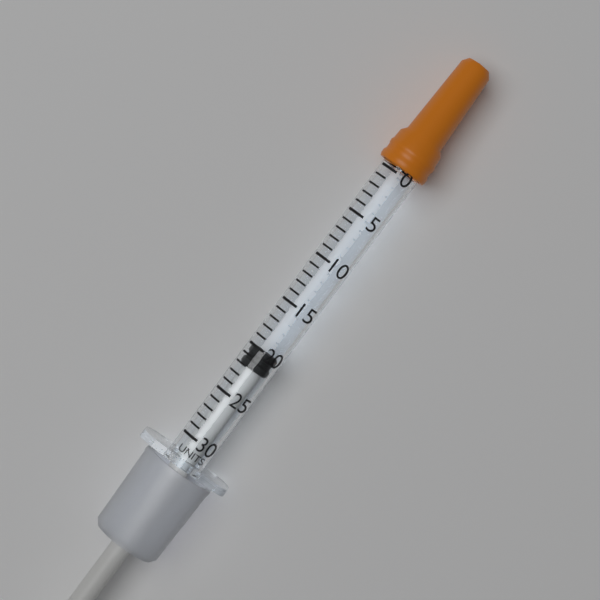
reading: 20 units
